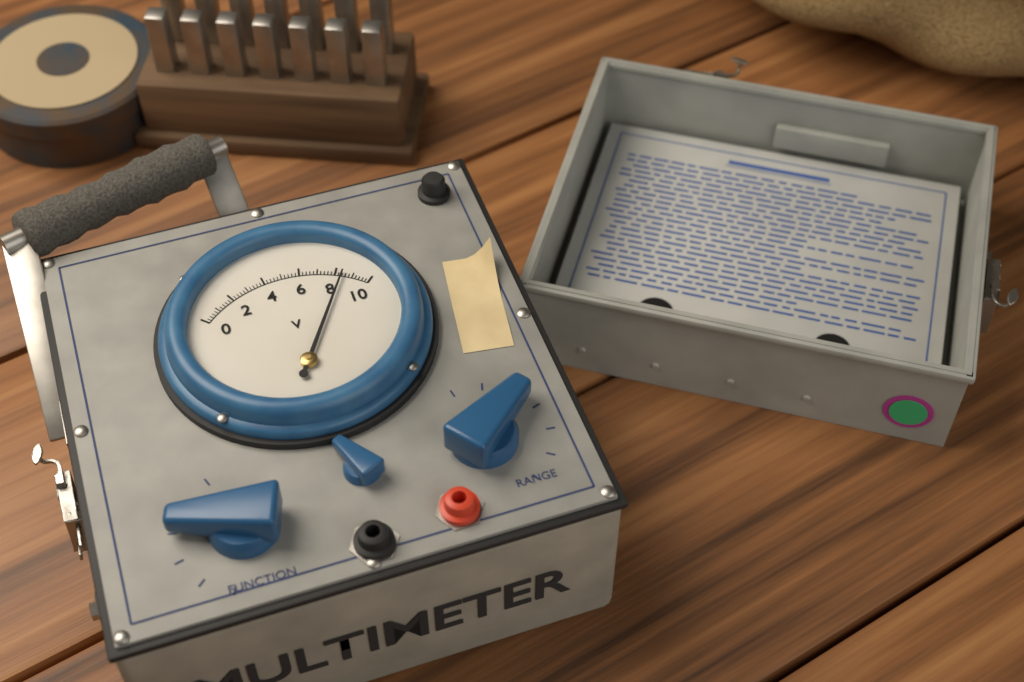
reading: 8.4 V
